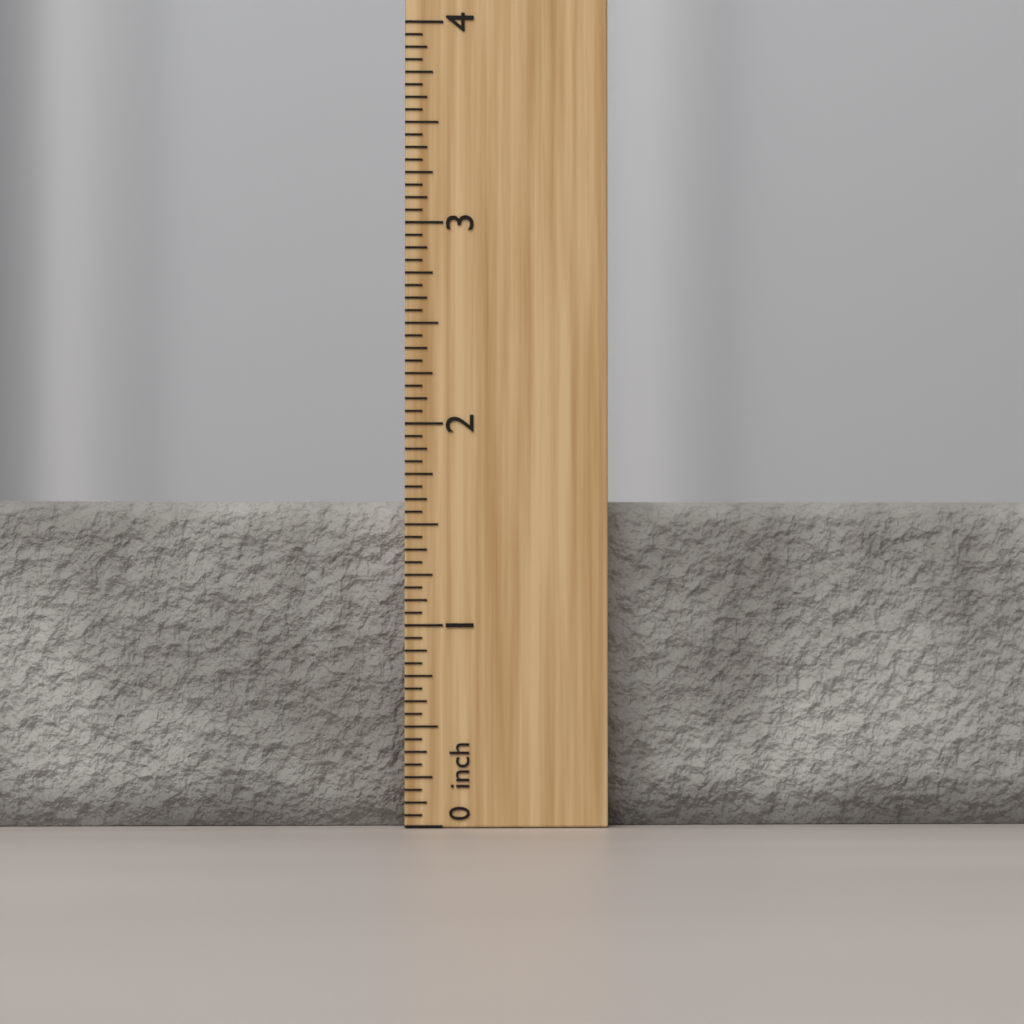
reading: 1.6250 inch
